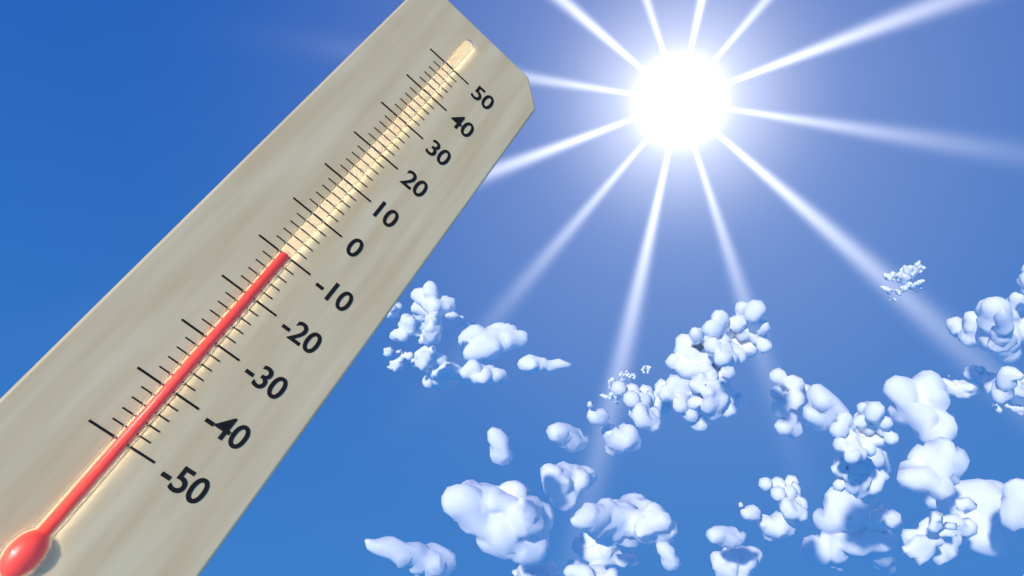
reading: -10 (no unit)
